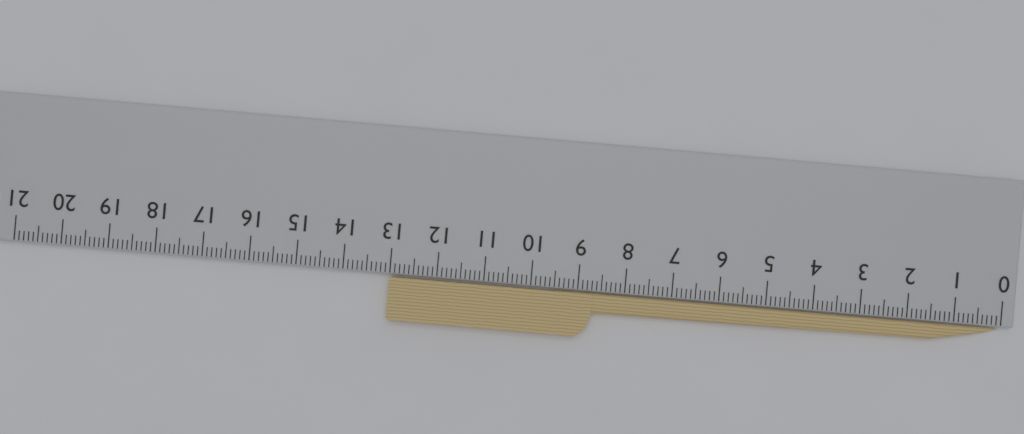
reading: 13.0 cm
